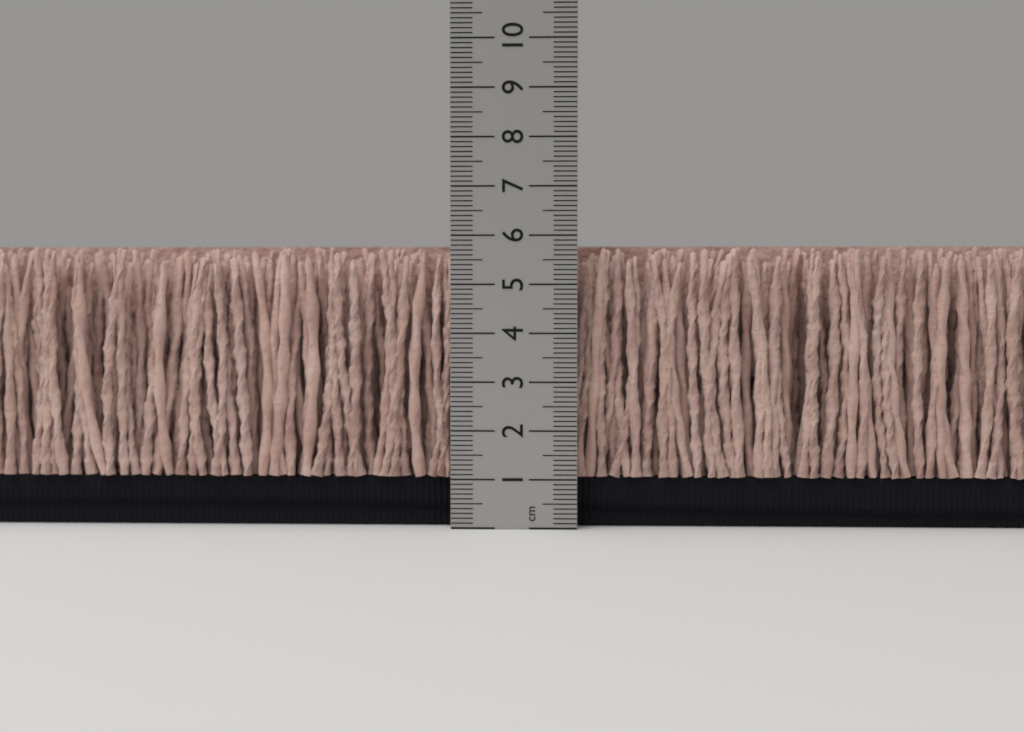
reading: 5.8 cm
